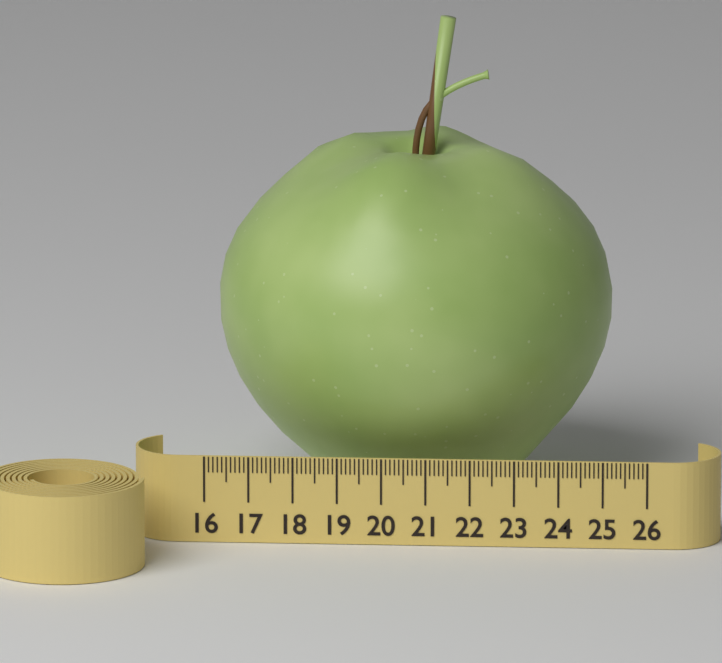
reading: 25.0 (no unit)
